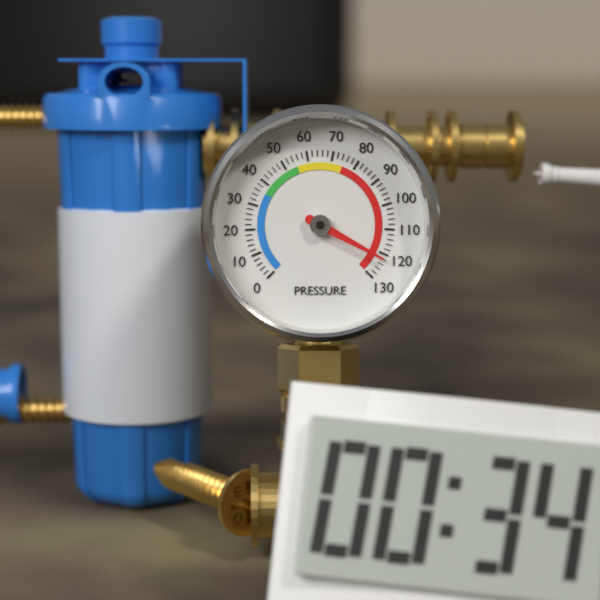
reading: 122 (no unit)
